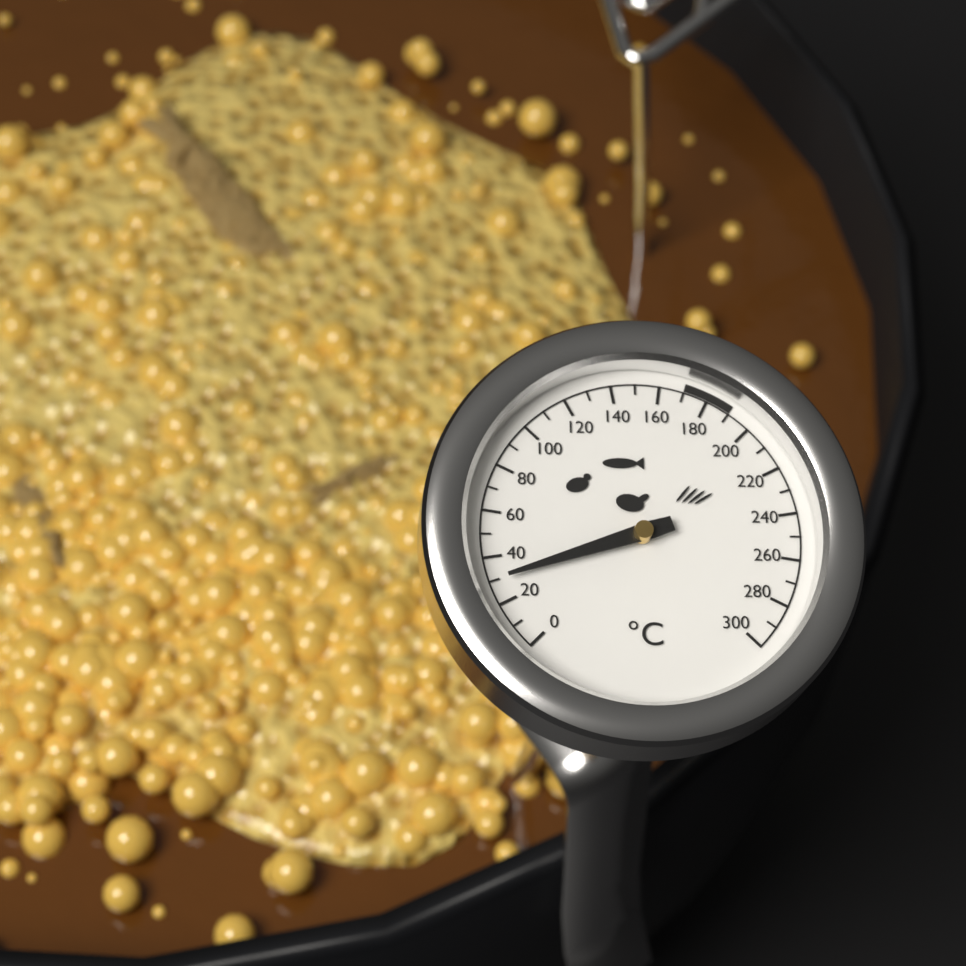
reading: 30 °C
